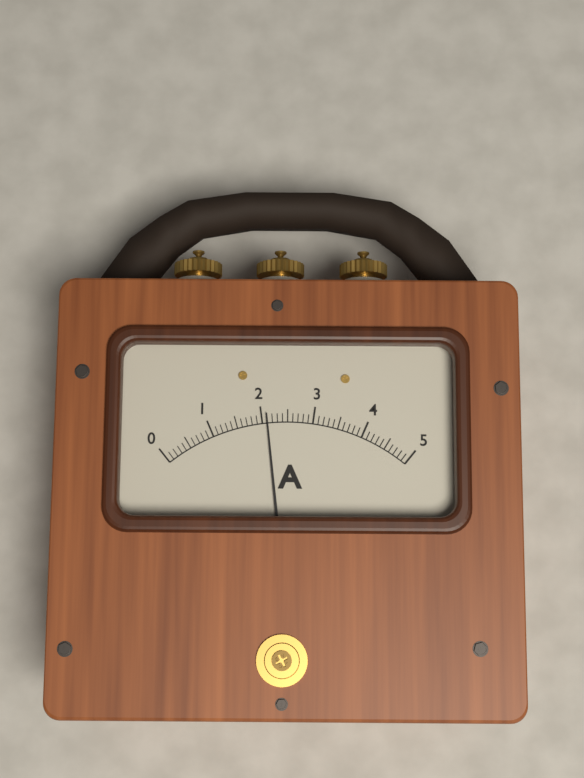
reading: 2.1 A
